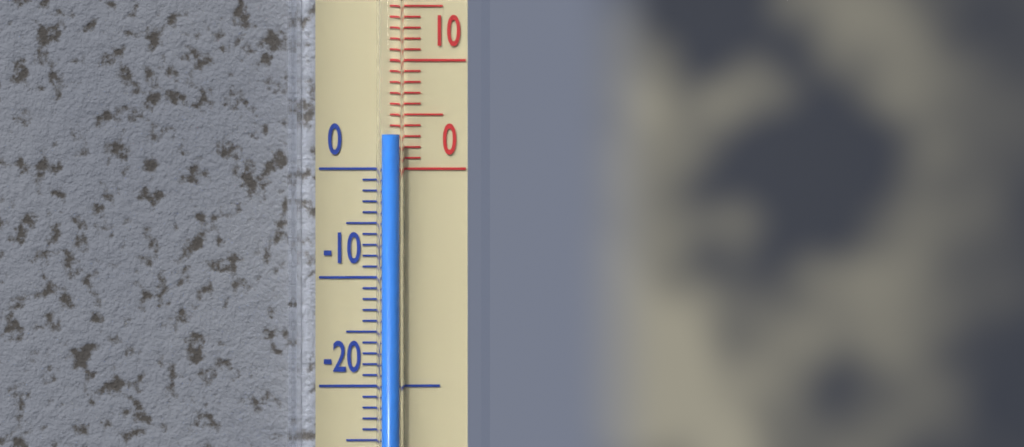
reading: 3 °C
